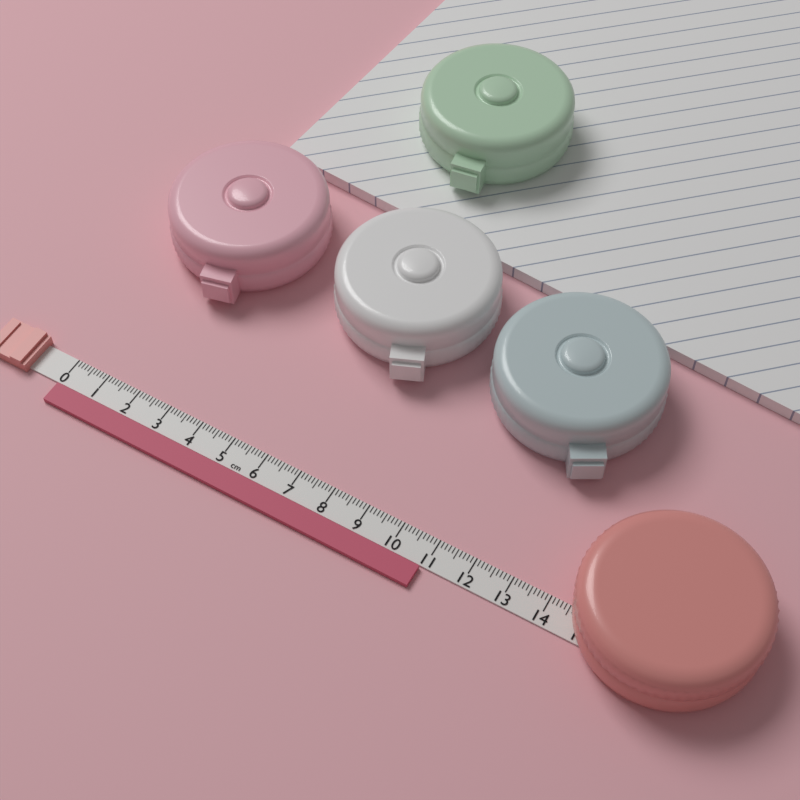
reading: 10.9 cm
